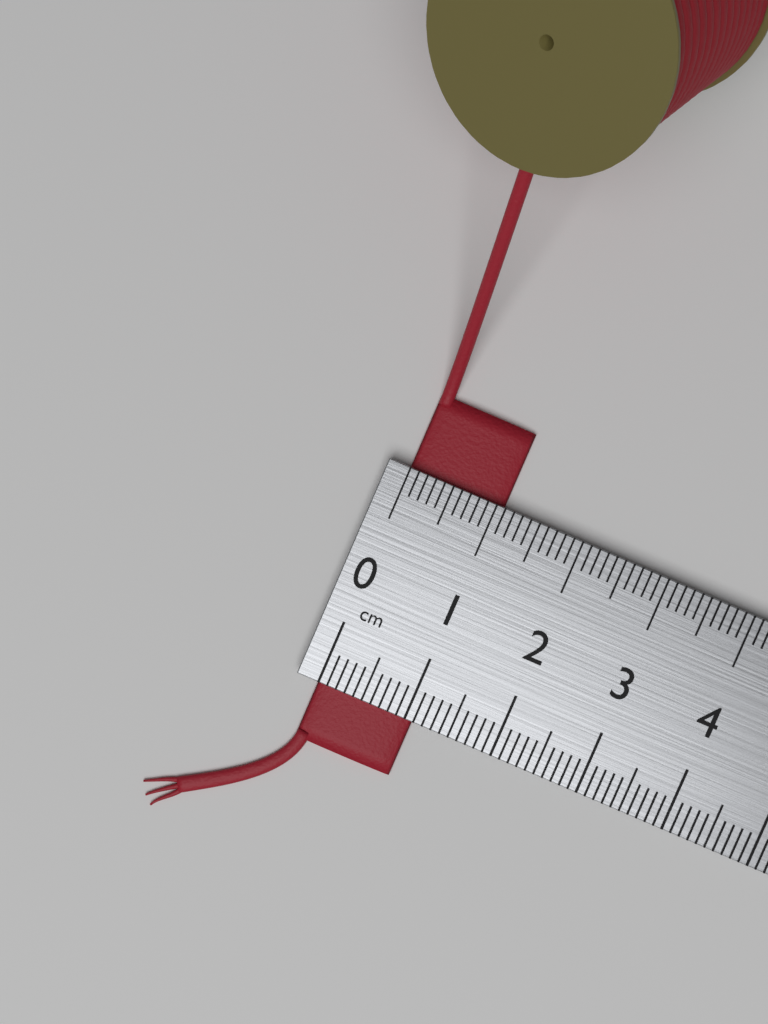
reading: 1.1 cm
